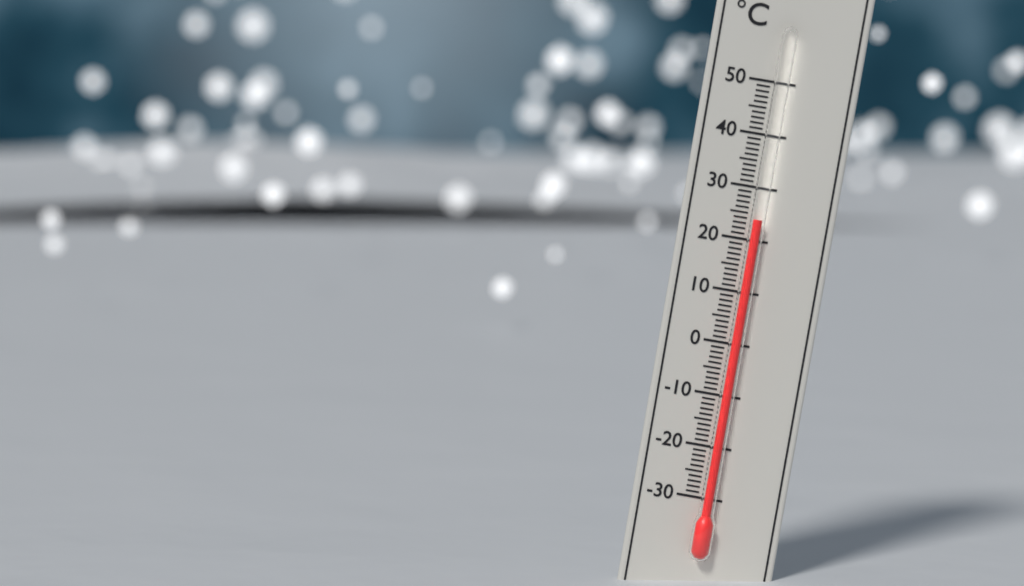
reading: 24 °C
